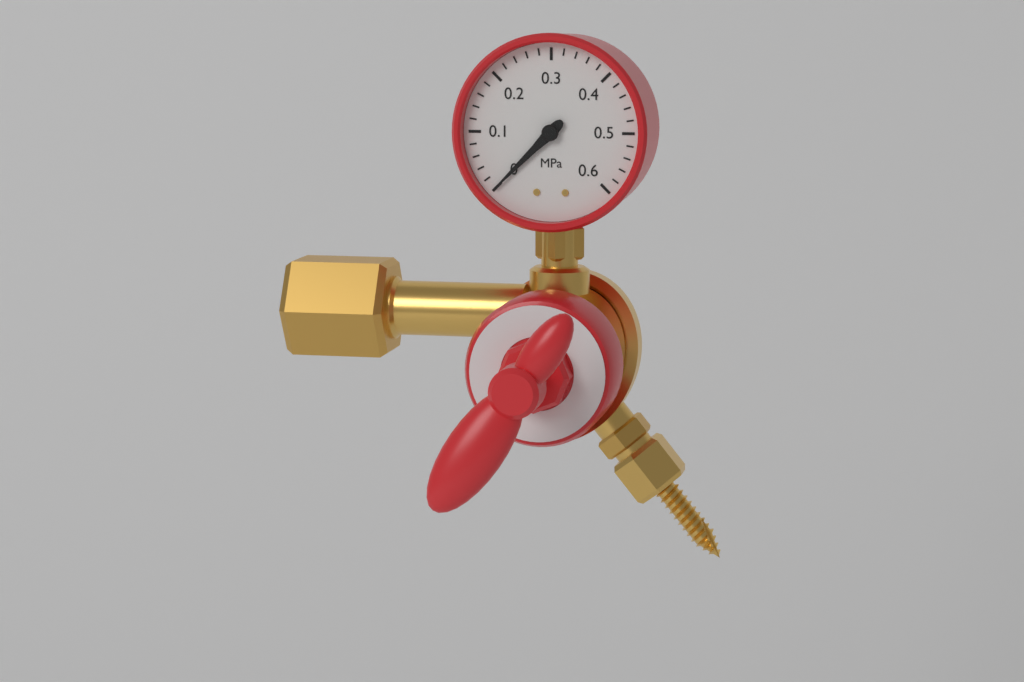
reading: 0.00 MPa
